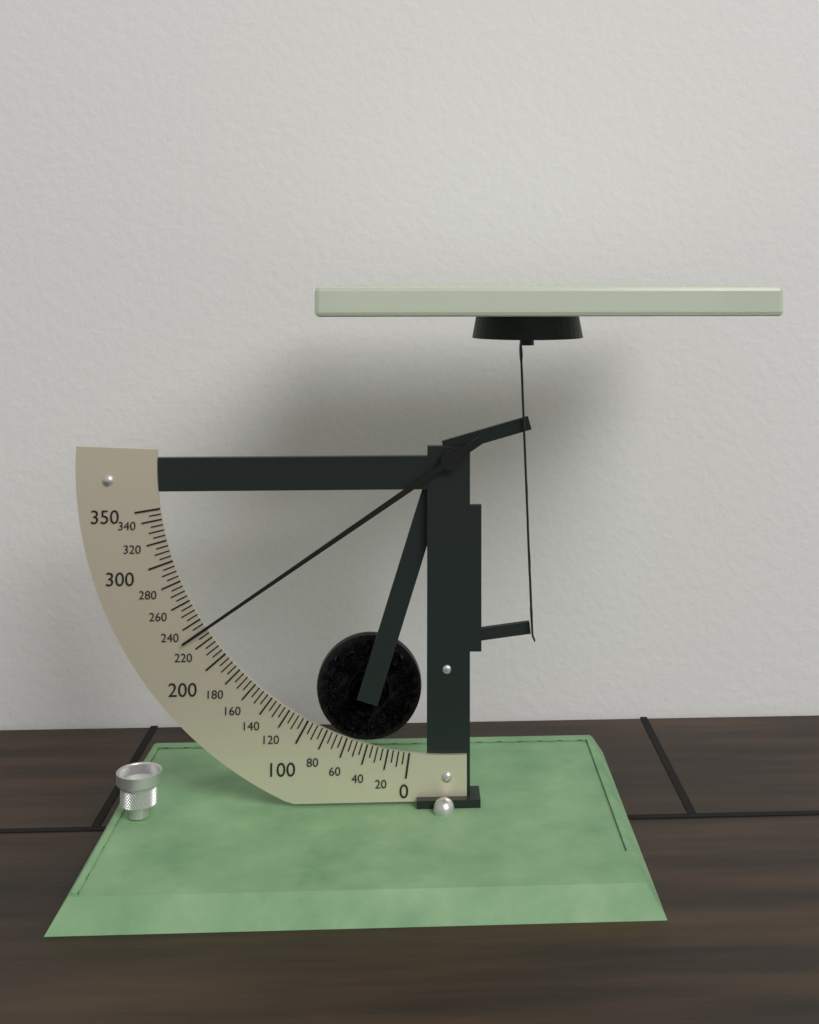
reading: 230 (no unit)
